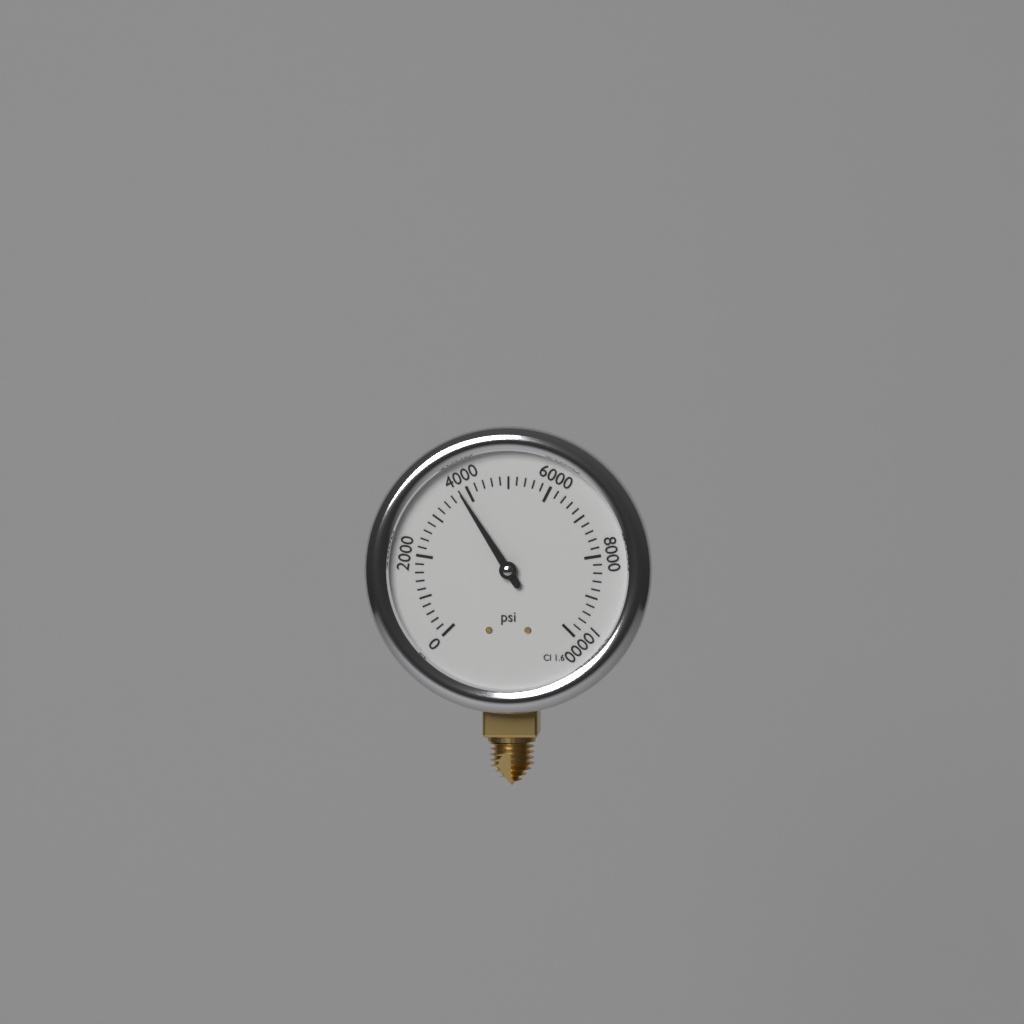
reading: 3800 psi
